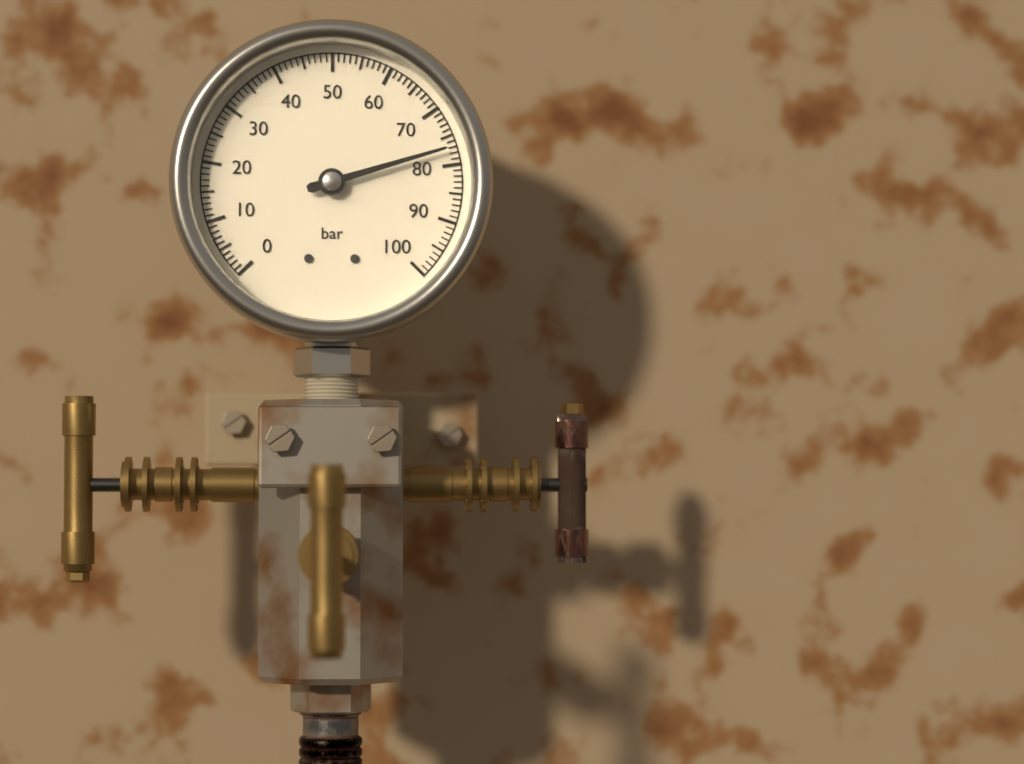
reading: 77 bar
